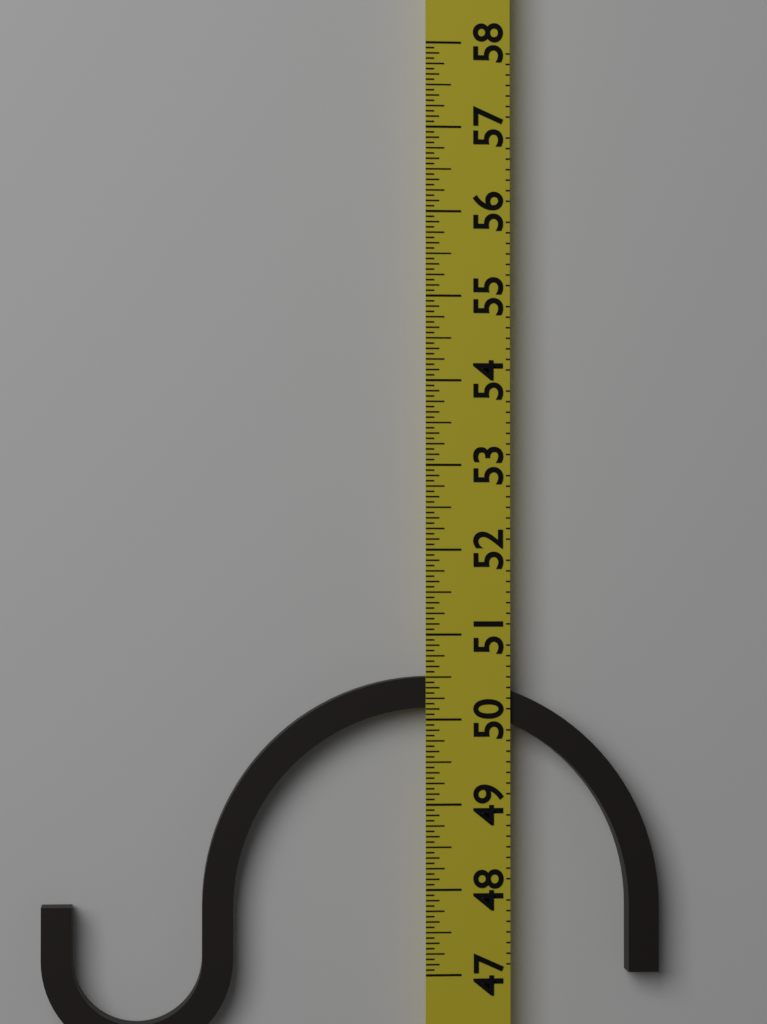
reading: 50.5000 (no unit)
